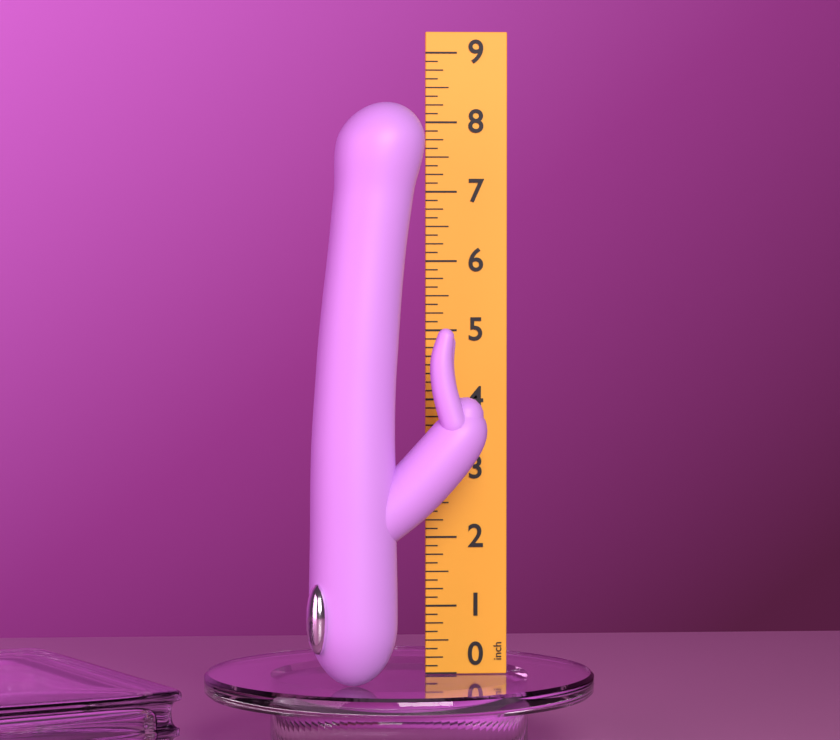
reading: 8.250 inch
